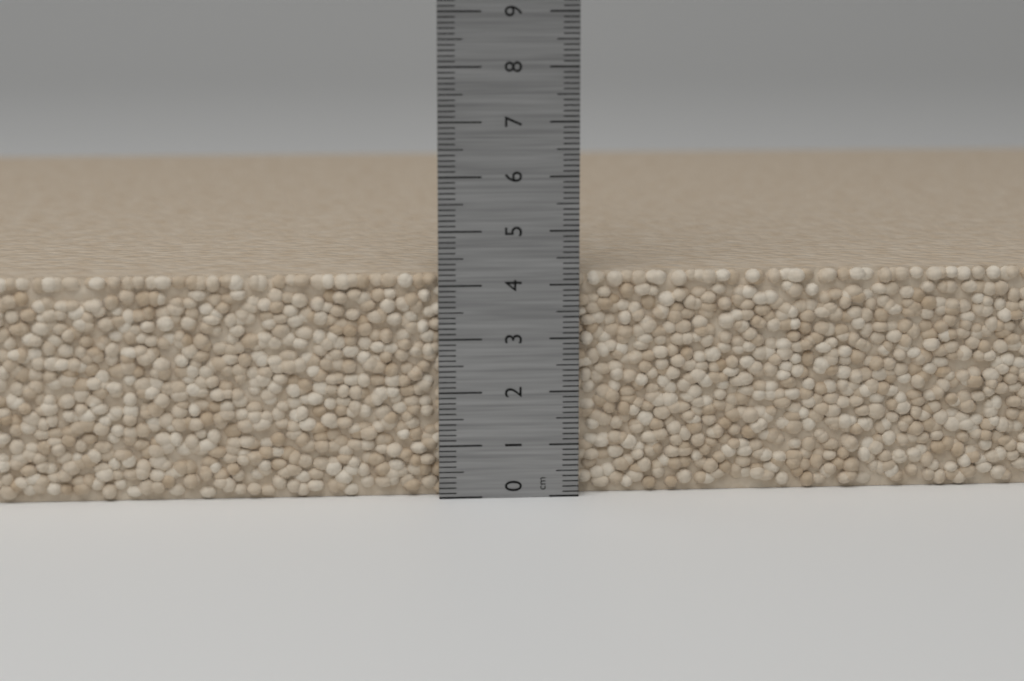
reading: 4.2 cm
